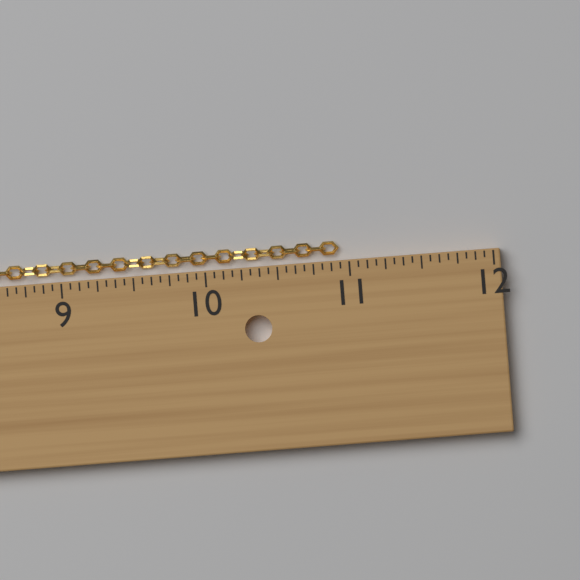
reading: 10.9375 in
